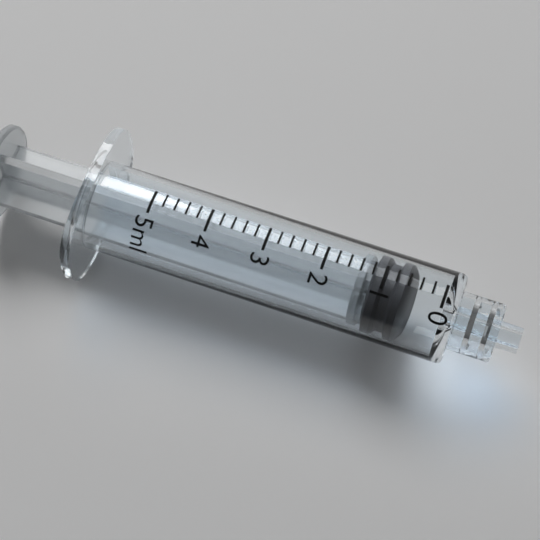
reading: 0.6 ml
